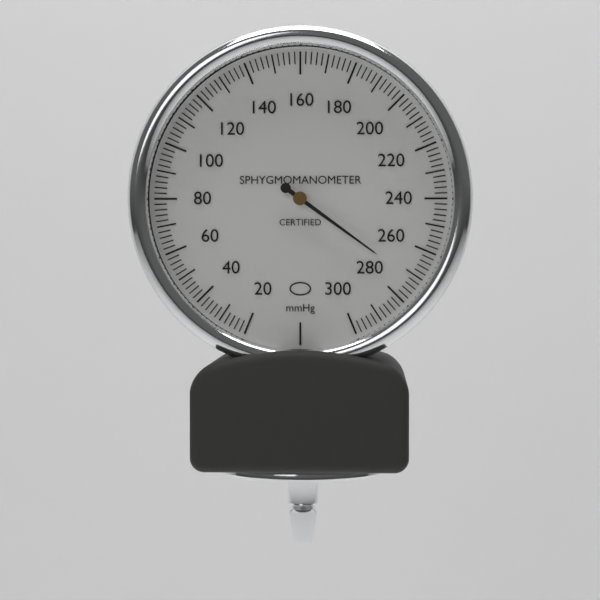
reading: 272 mmHg
